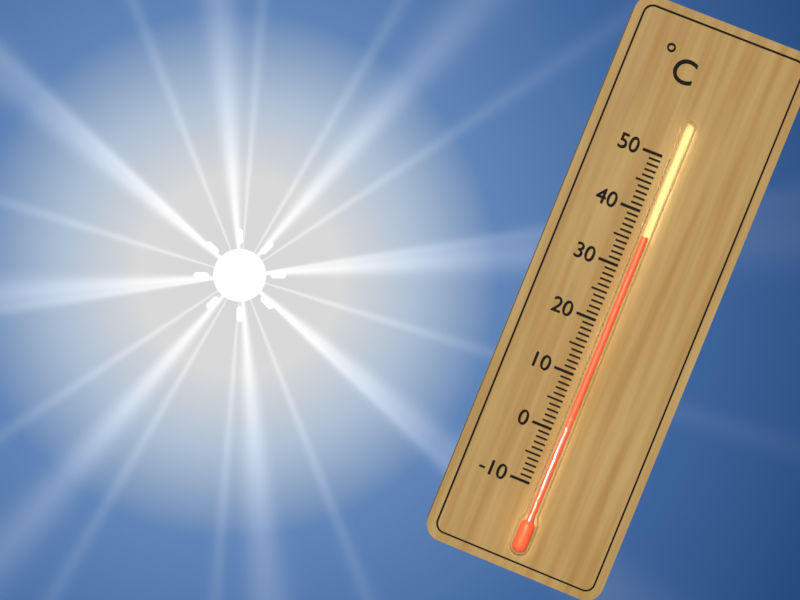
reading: 36 °C
